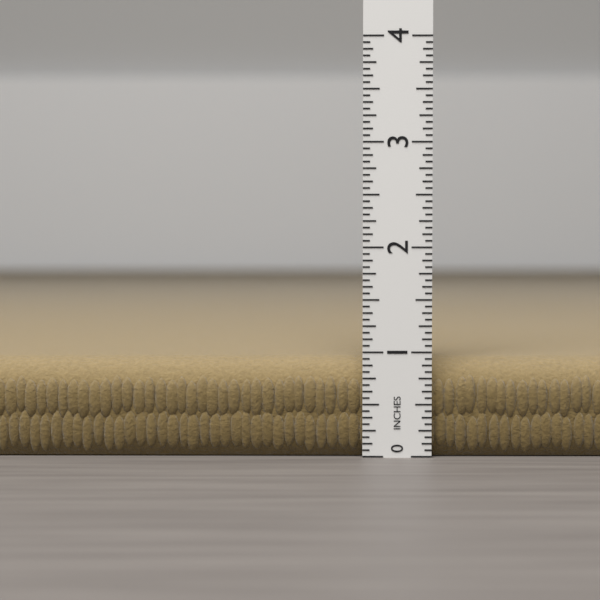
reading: 0.9375 in
